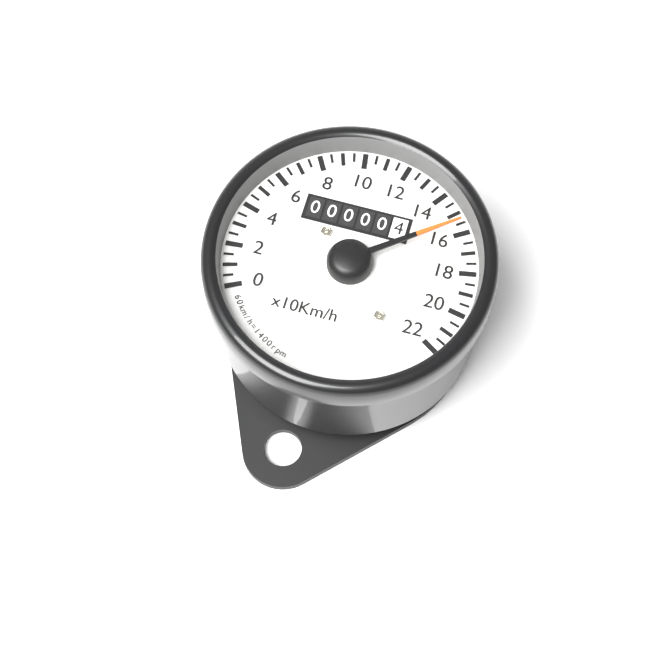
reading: 15.5 x10 km/h
